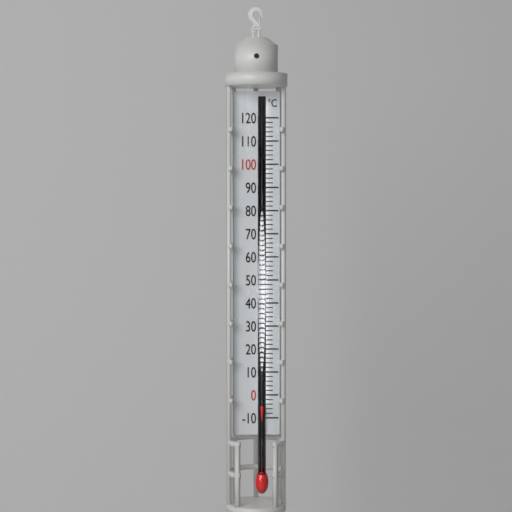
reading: -4 °C
